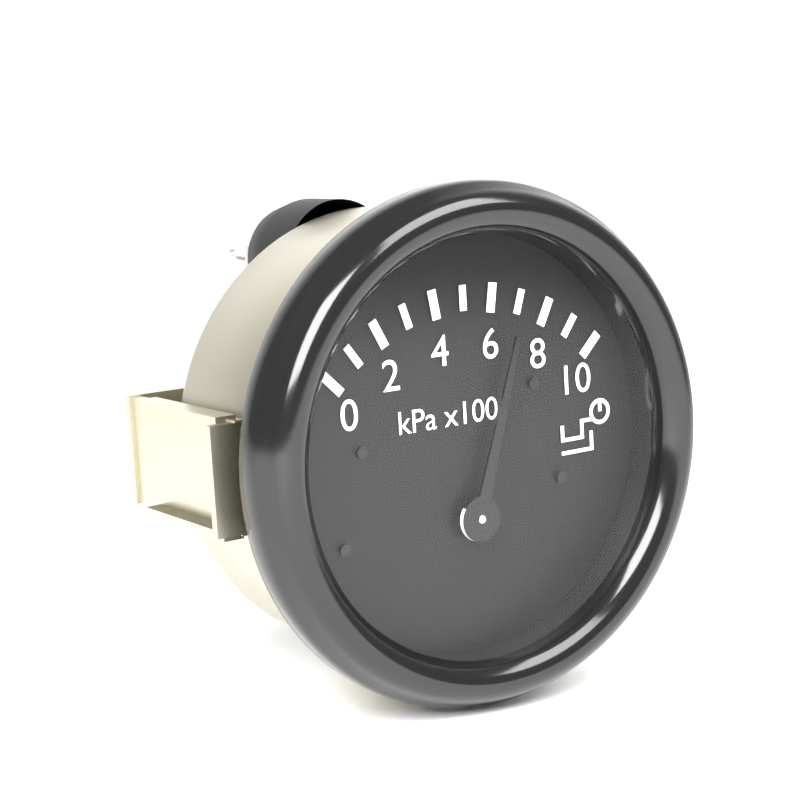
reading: 7 kPa x100
